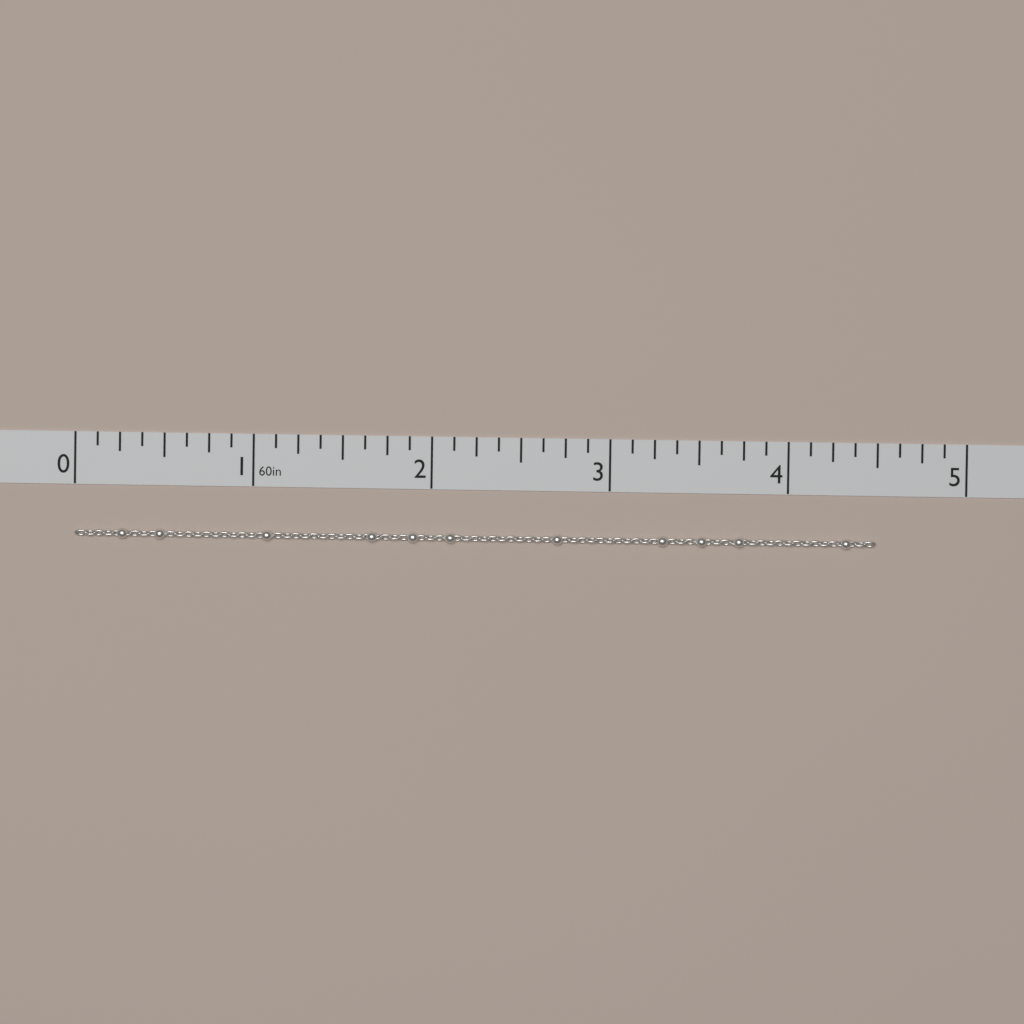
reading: 4.500 in
